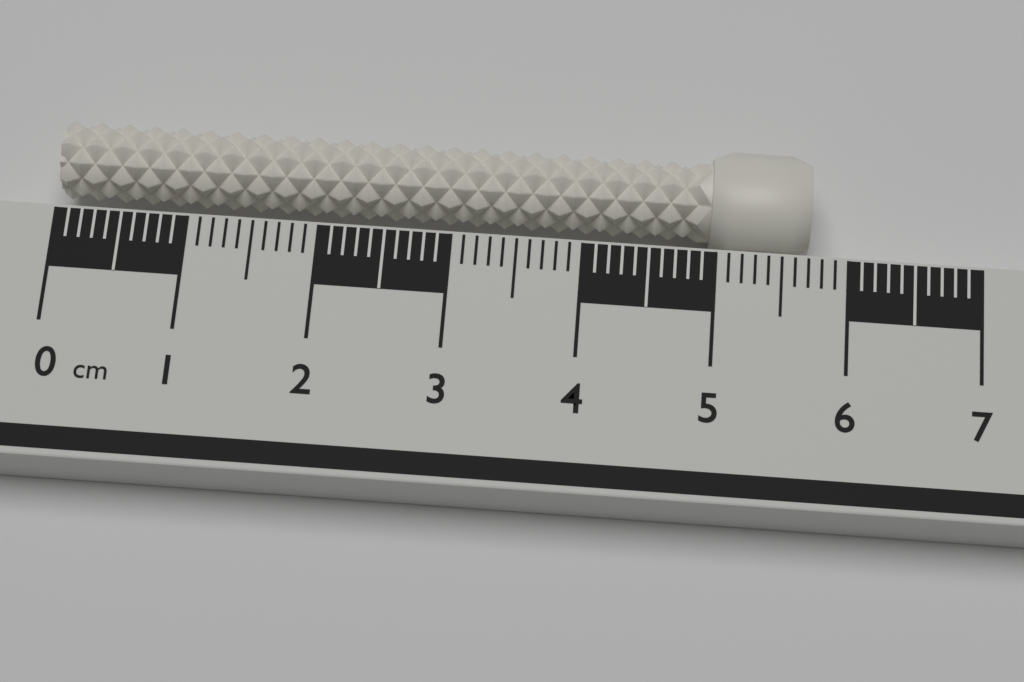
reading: 5.7 cm
